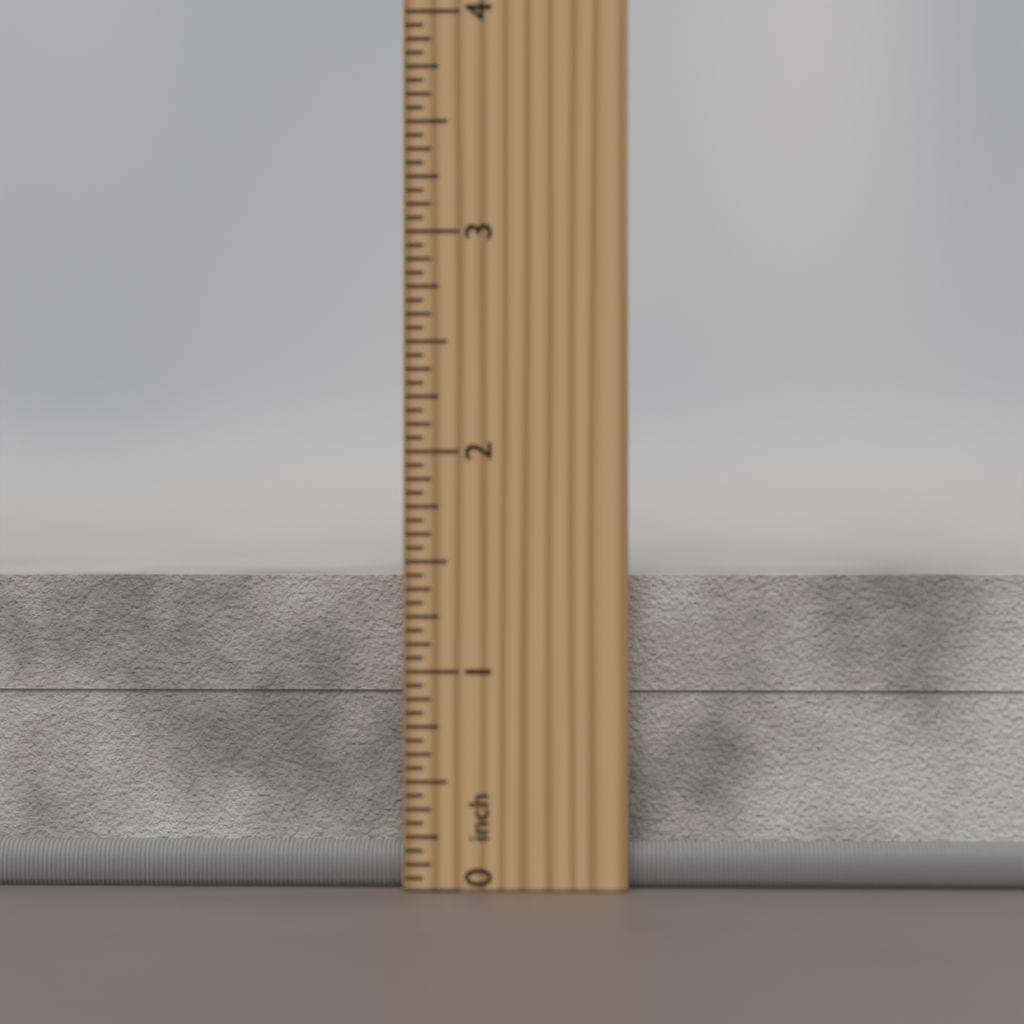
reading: 1.4375 inch
